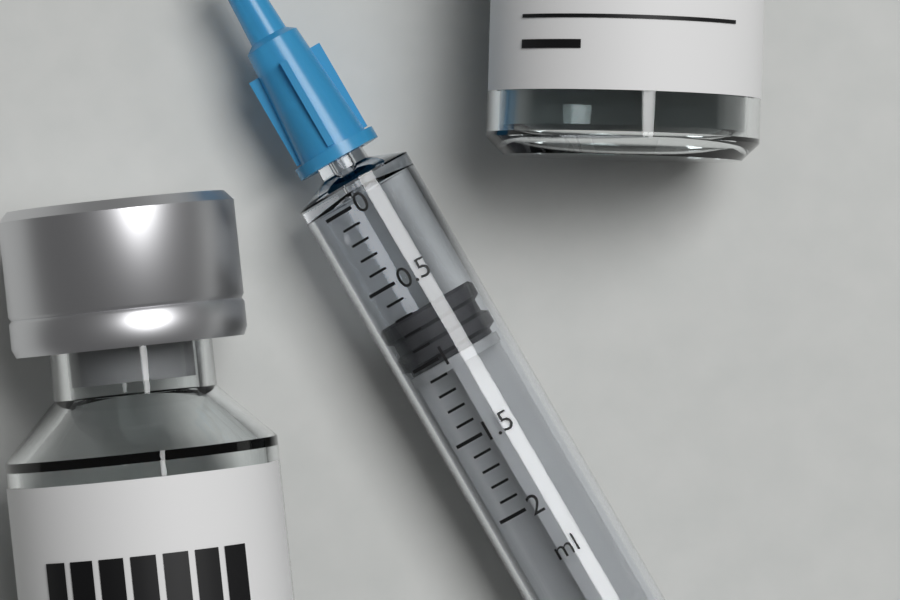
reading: 0.7 ml
